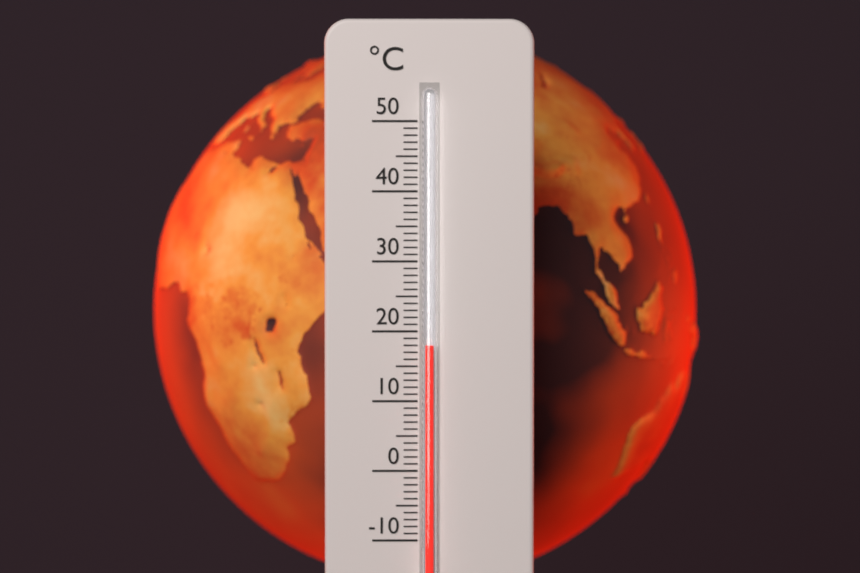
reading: 18 °C
